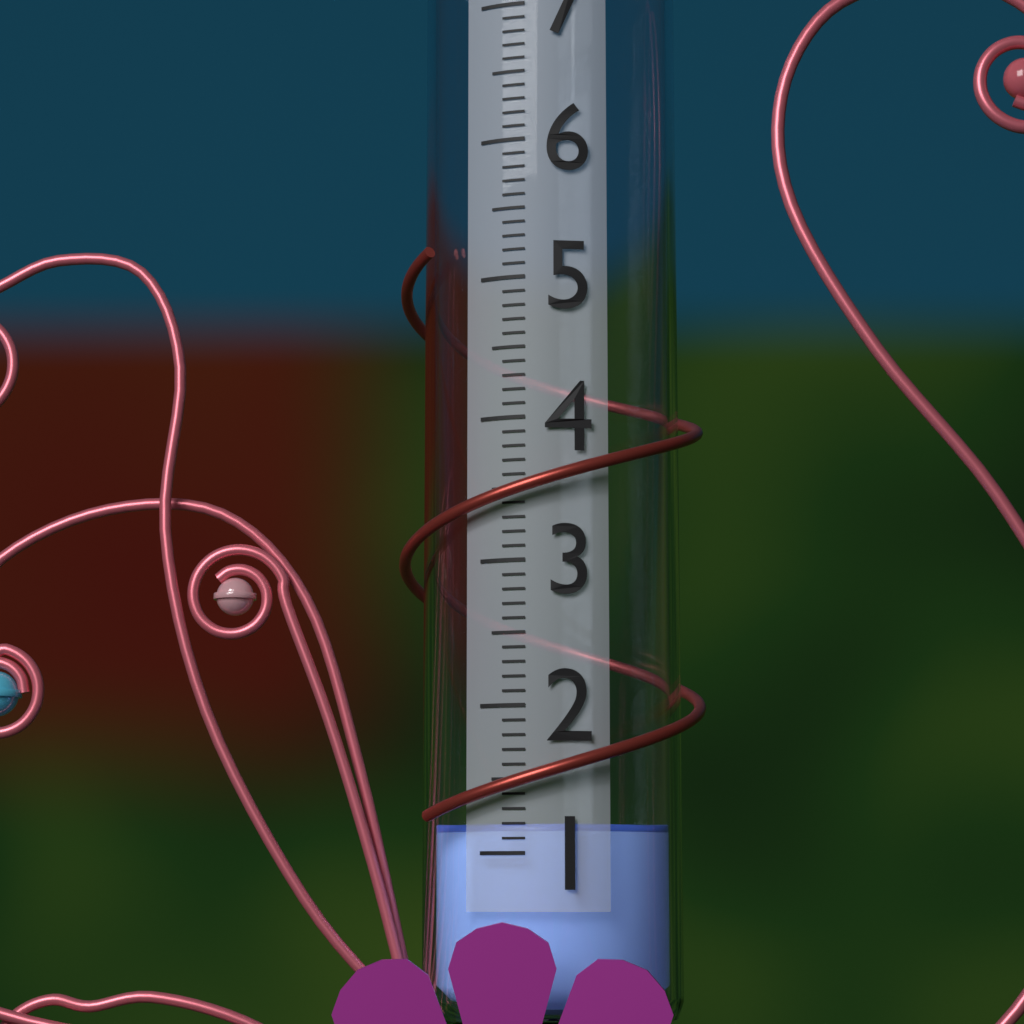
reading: 1.2 in
